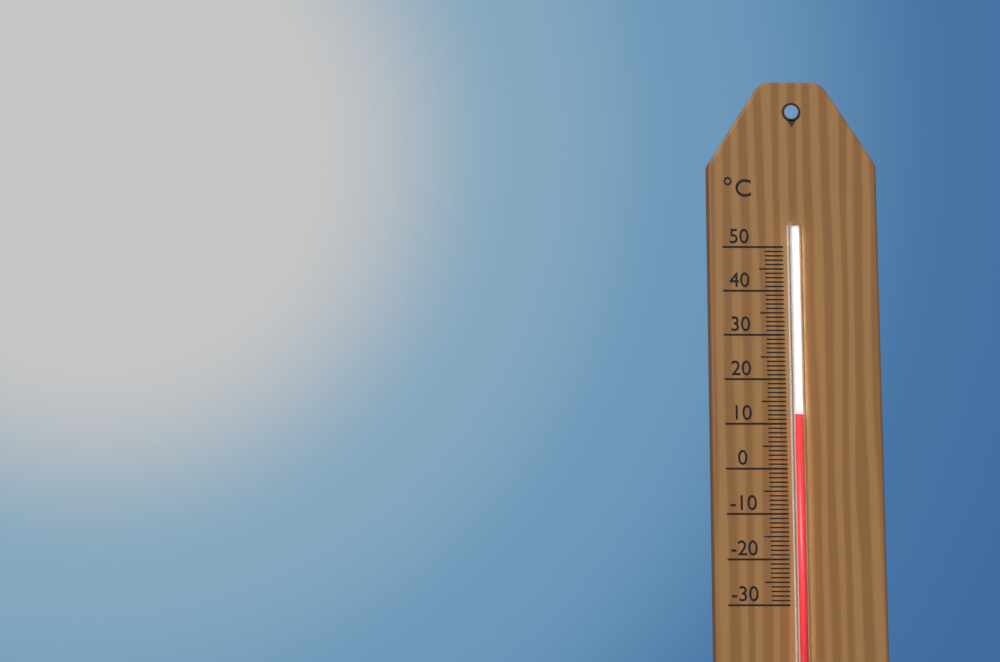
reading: 12 °C
